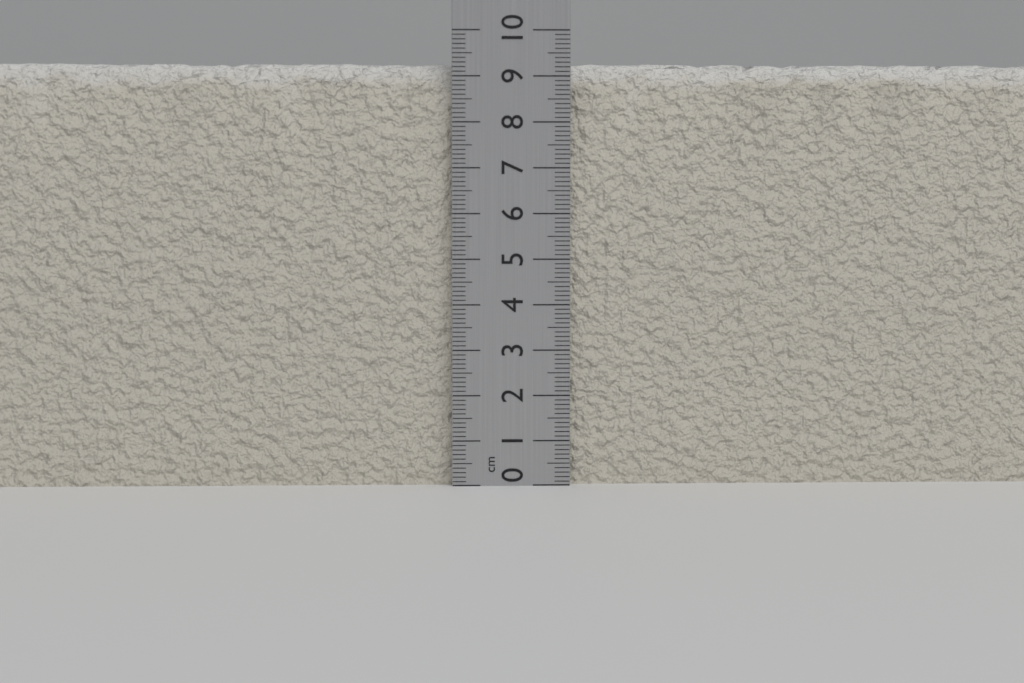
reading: 9.3 cm
